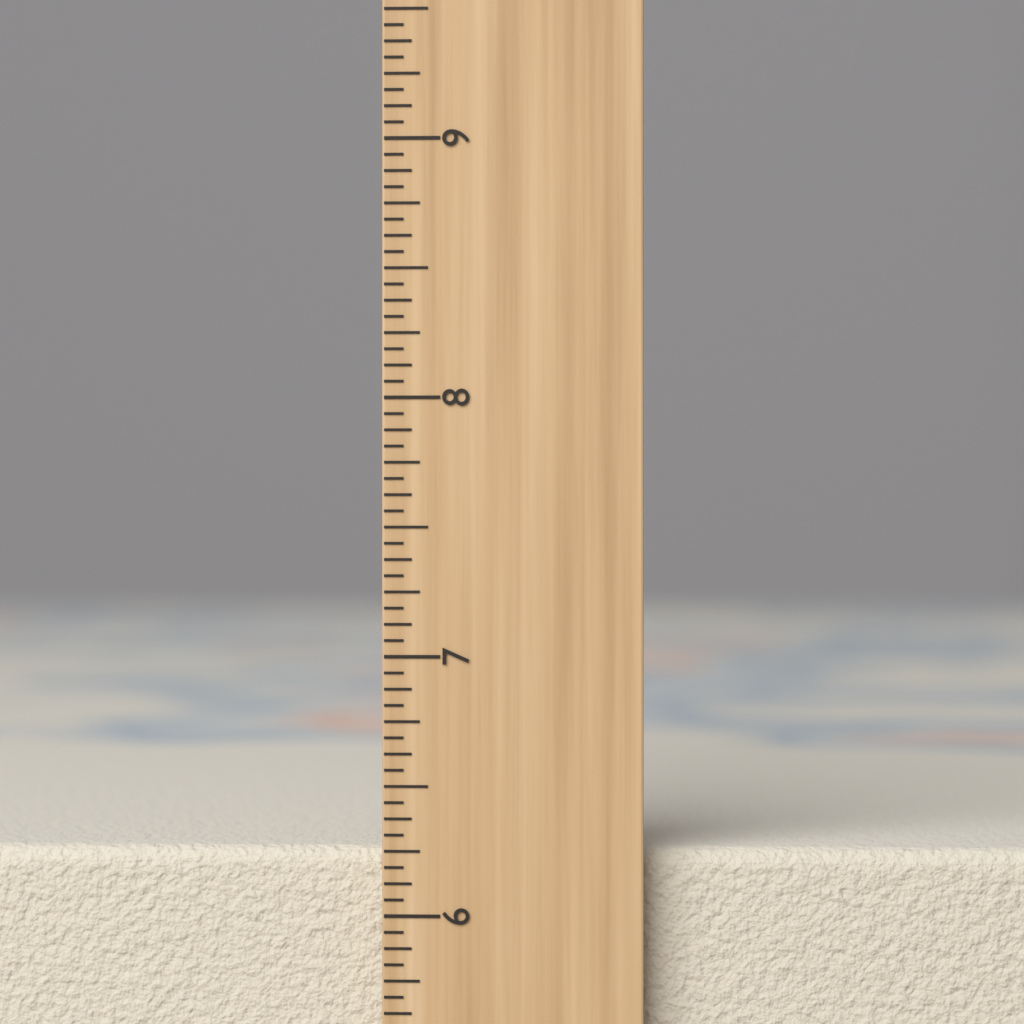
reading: 6.2500 inch
